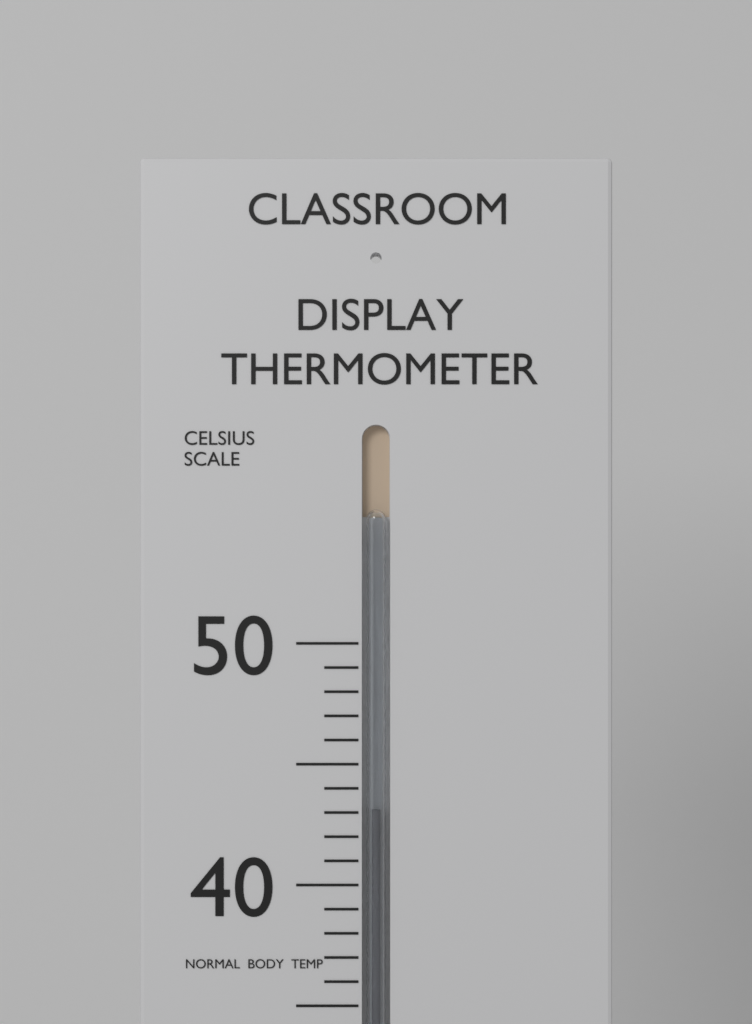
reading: 43.1 °C
